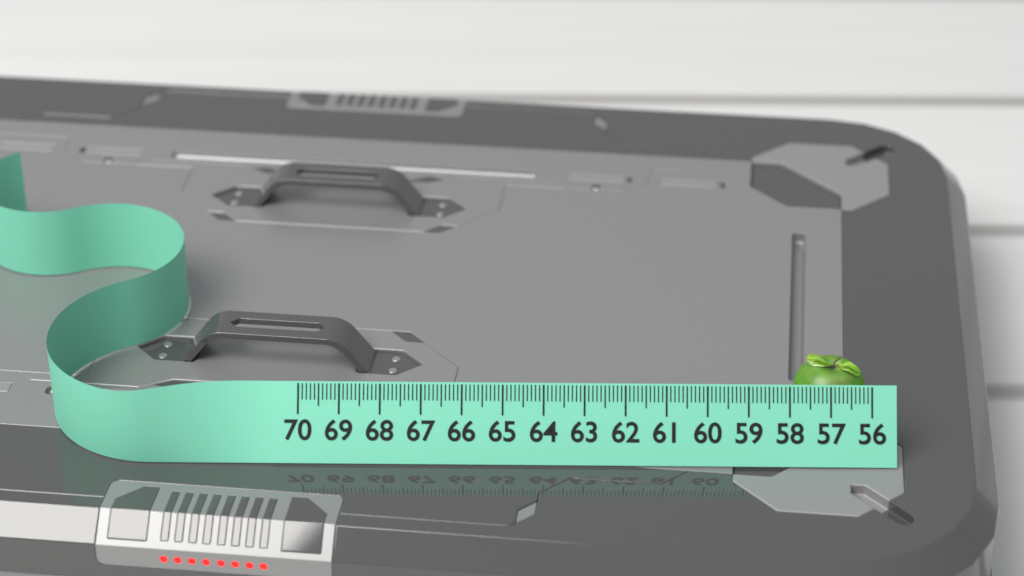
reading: 57.8 (no unit)
